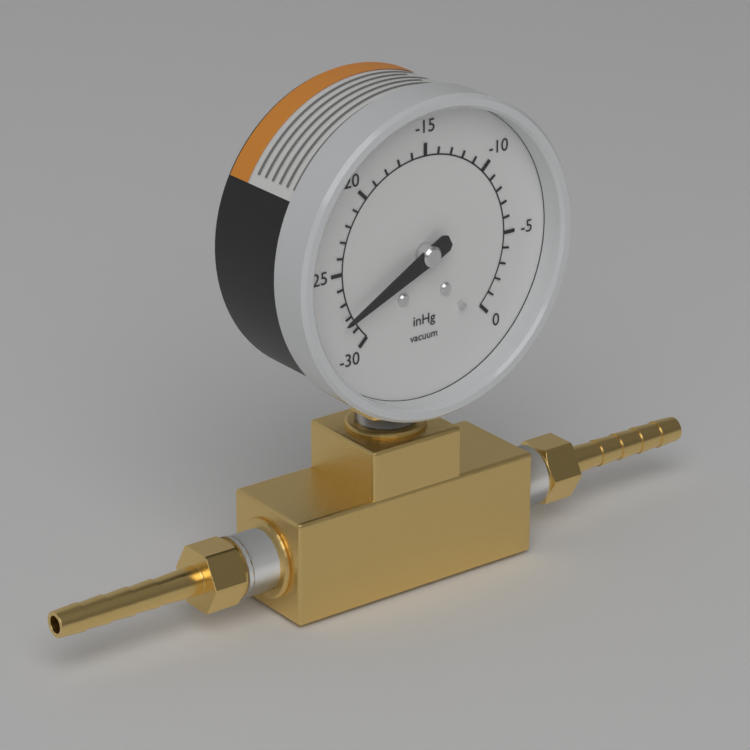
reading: -28 inHg
